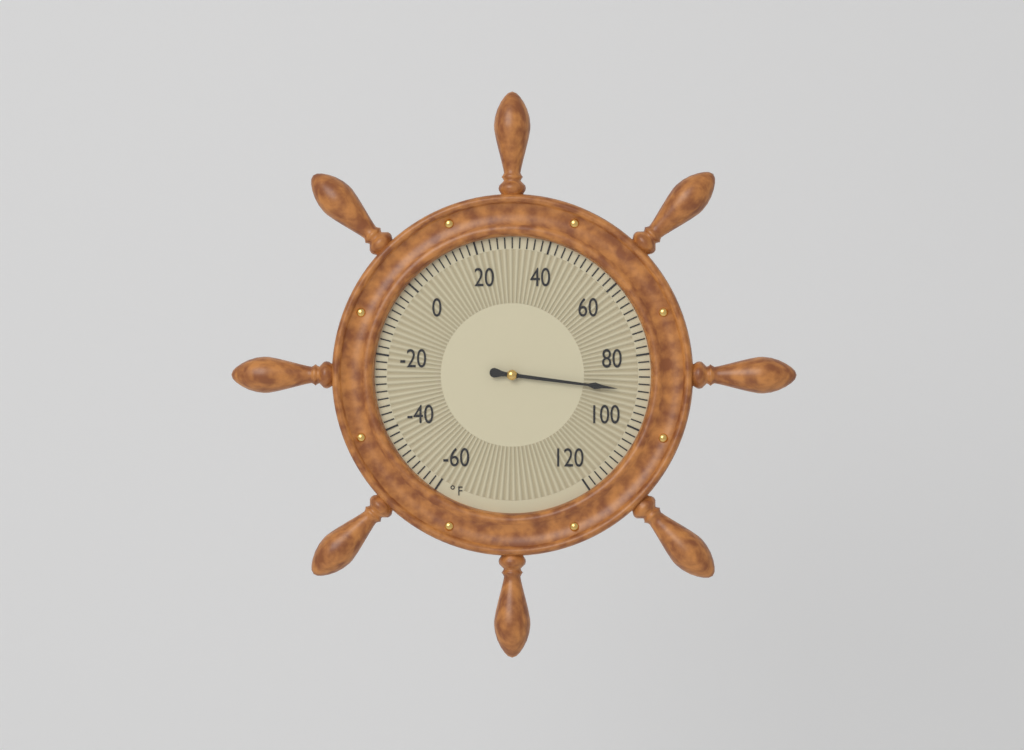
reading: 90 °F
